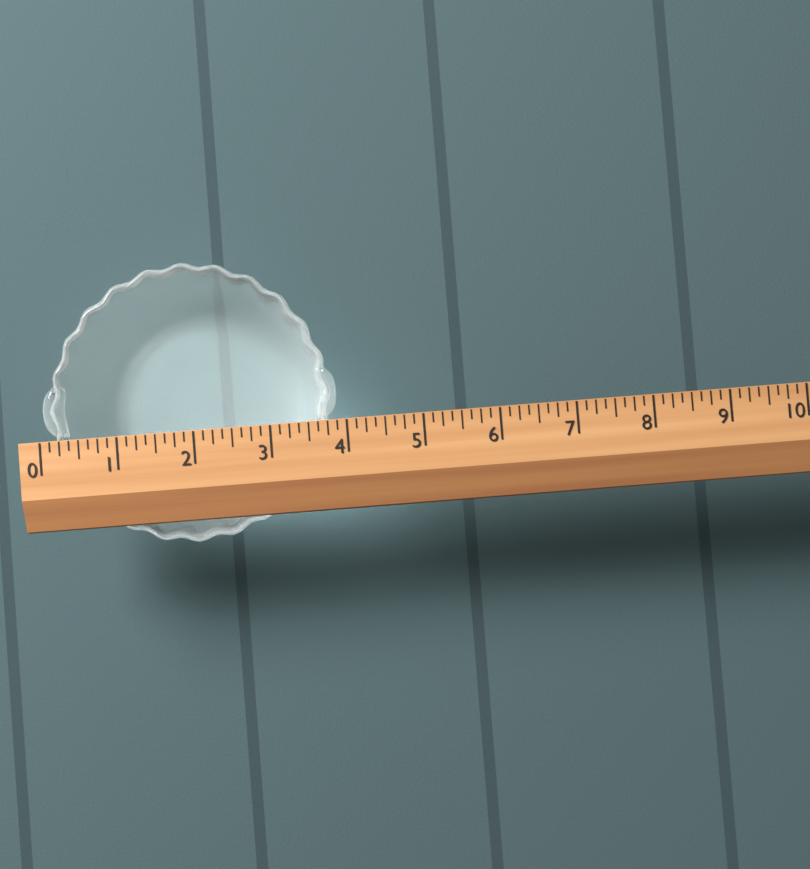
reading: 3.875 (no unit)
